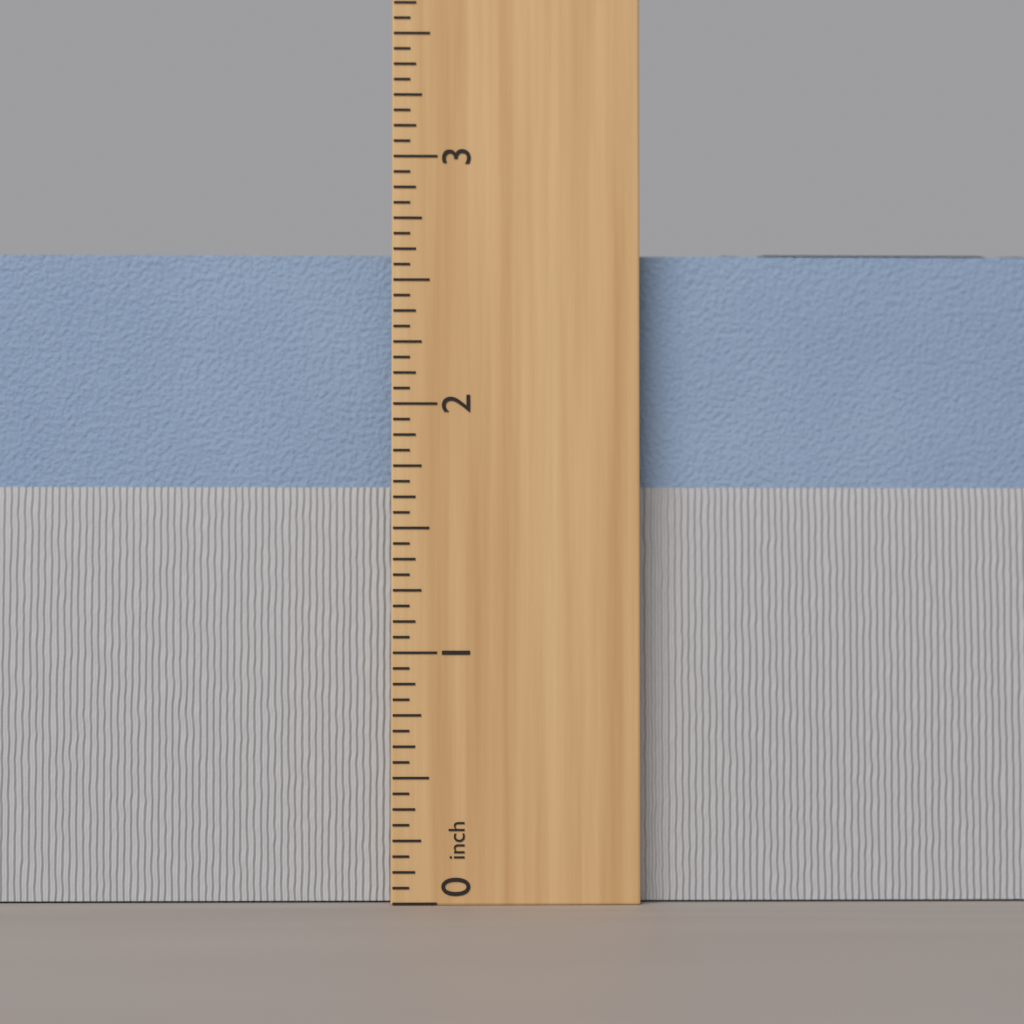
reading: 2.6250 inch
